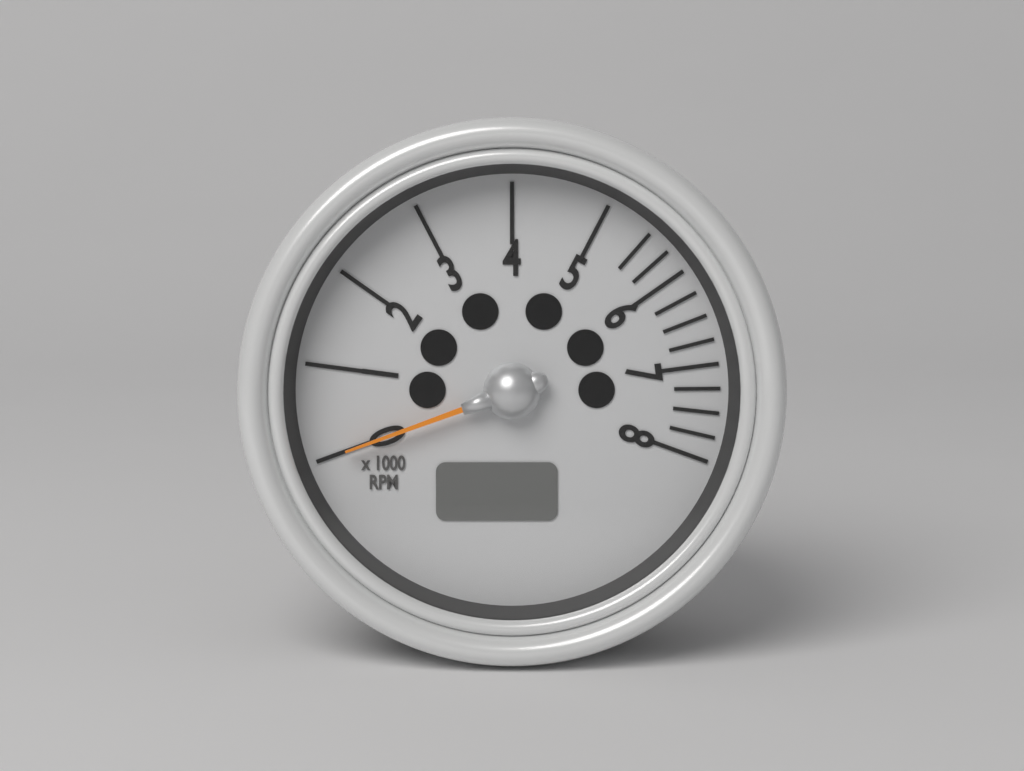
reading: 0 RPM
